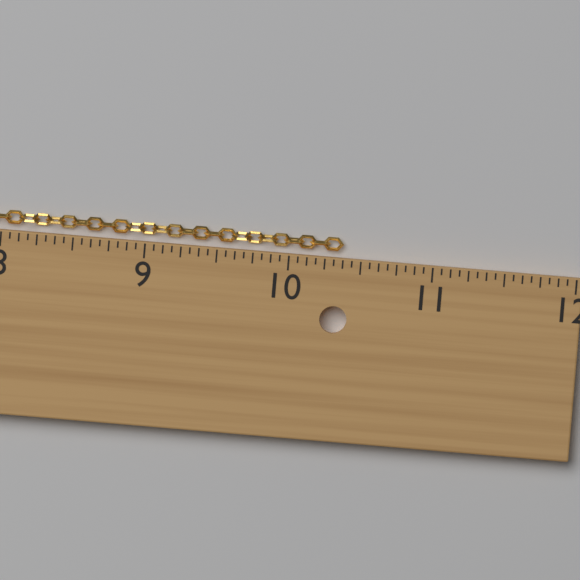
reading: 10.3750 in
